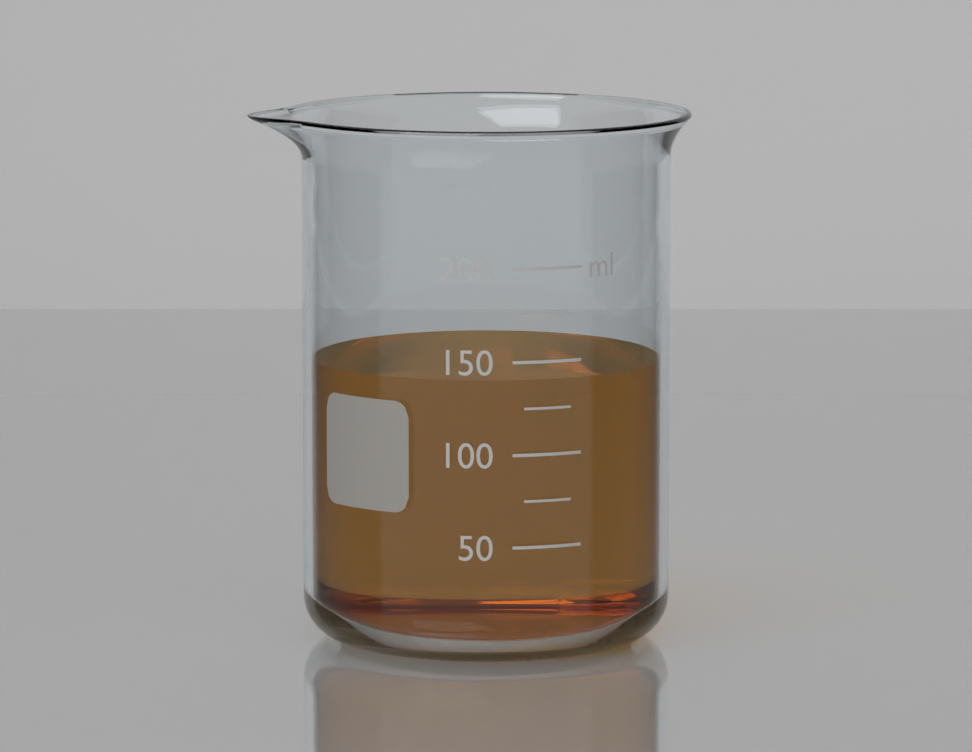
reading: 140 ml
